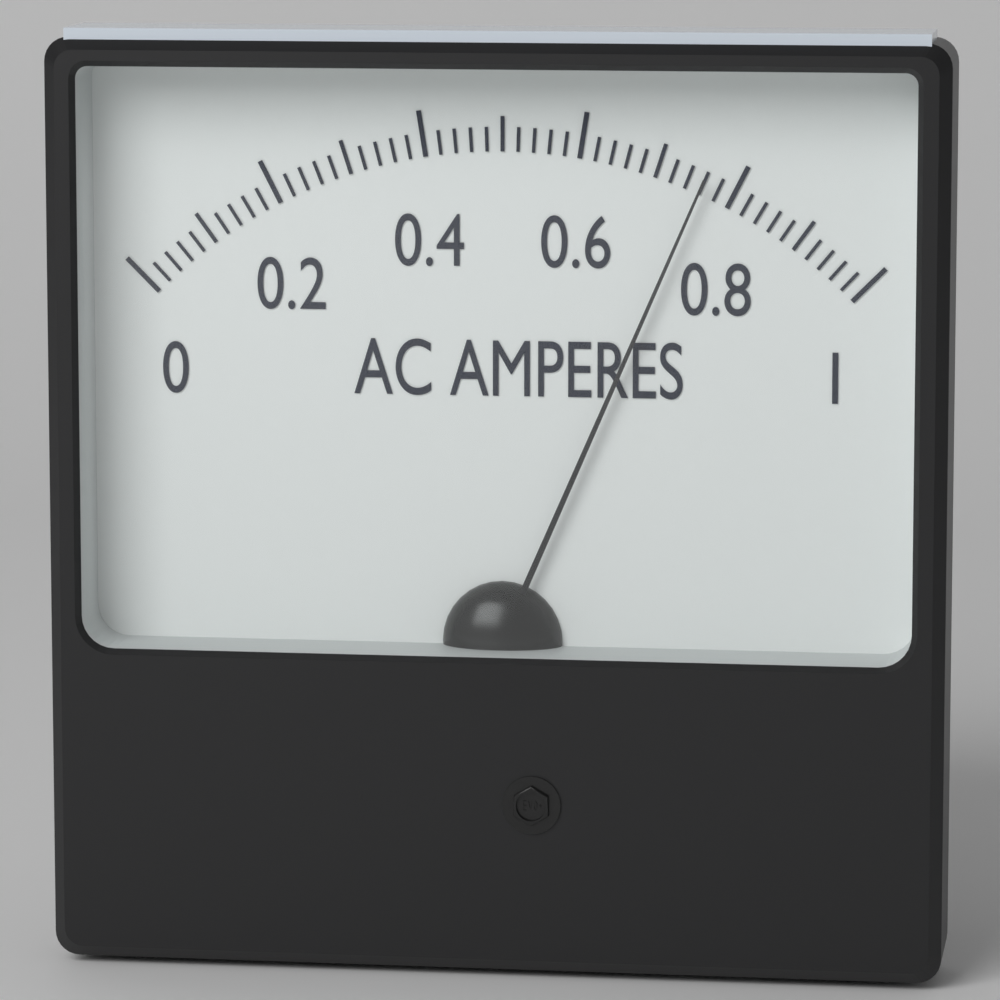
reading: 0.76 A
